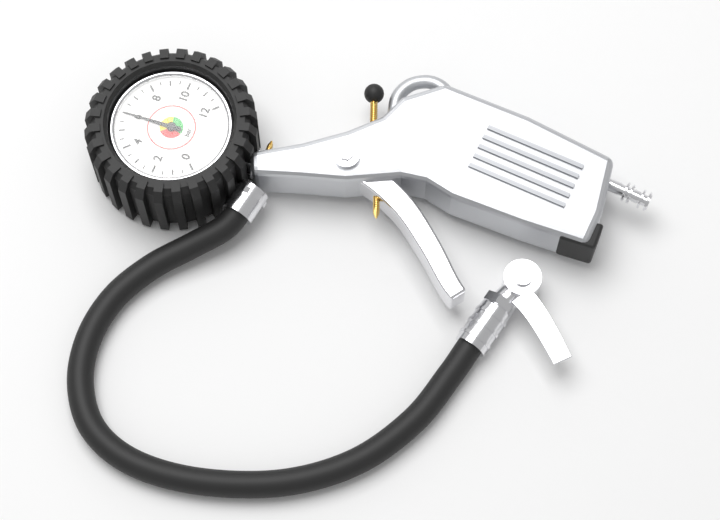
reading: 6.0 bar
